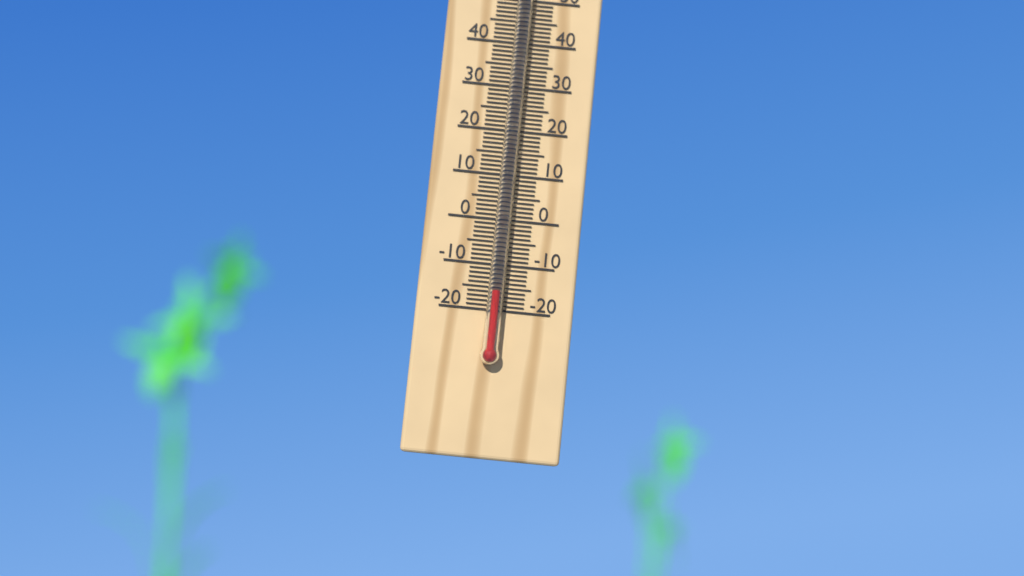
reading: -16 °C
